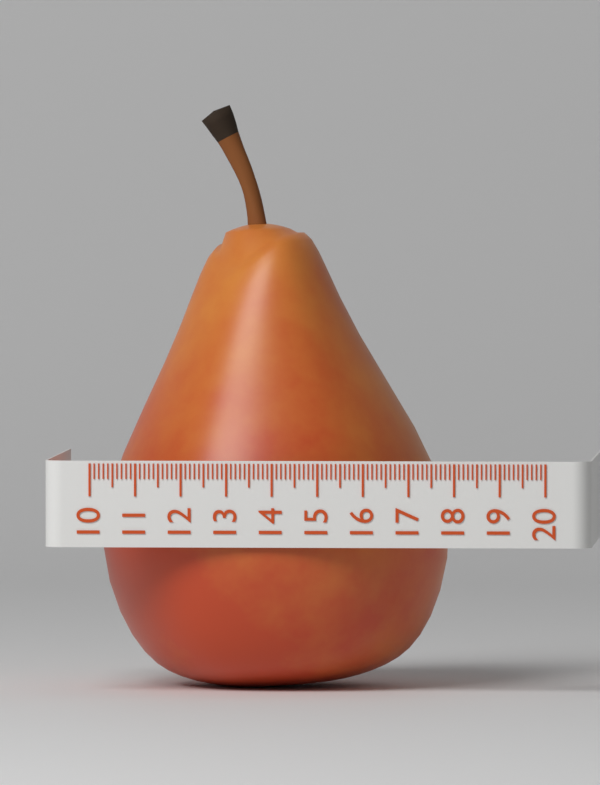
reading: 17.7 (no unit)
